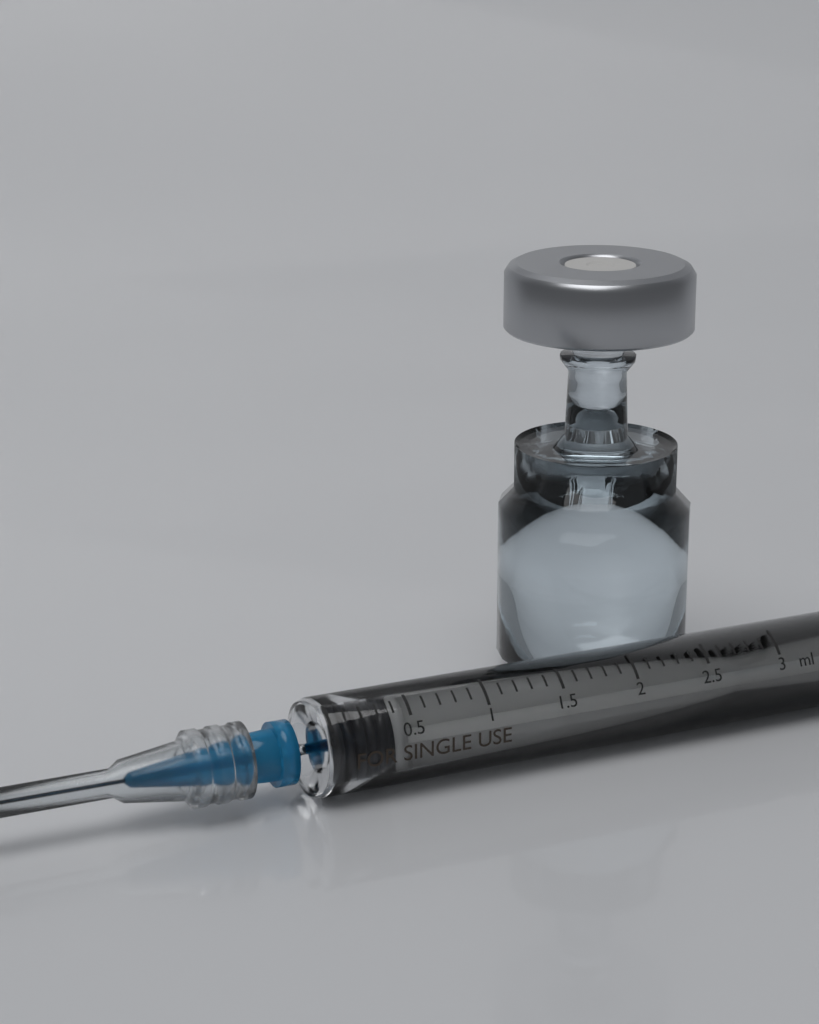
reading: 0.0 ml
